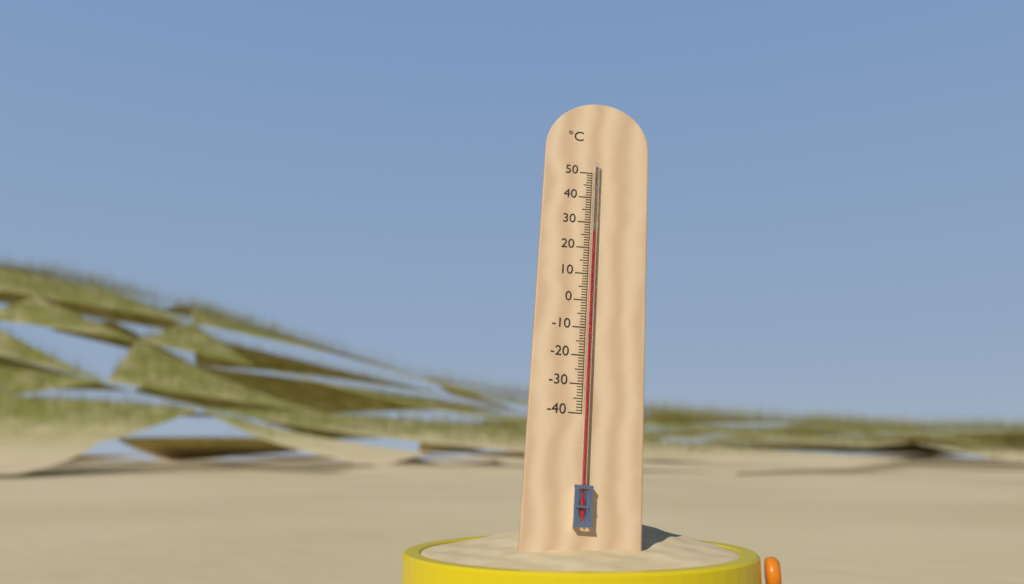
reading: 26 °C
